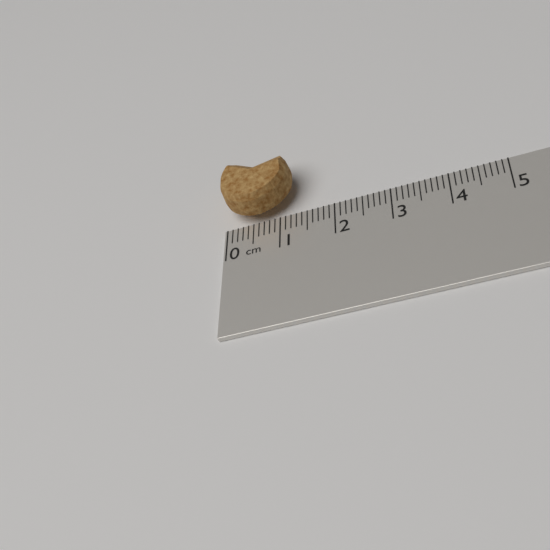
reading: 1.3 cm
